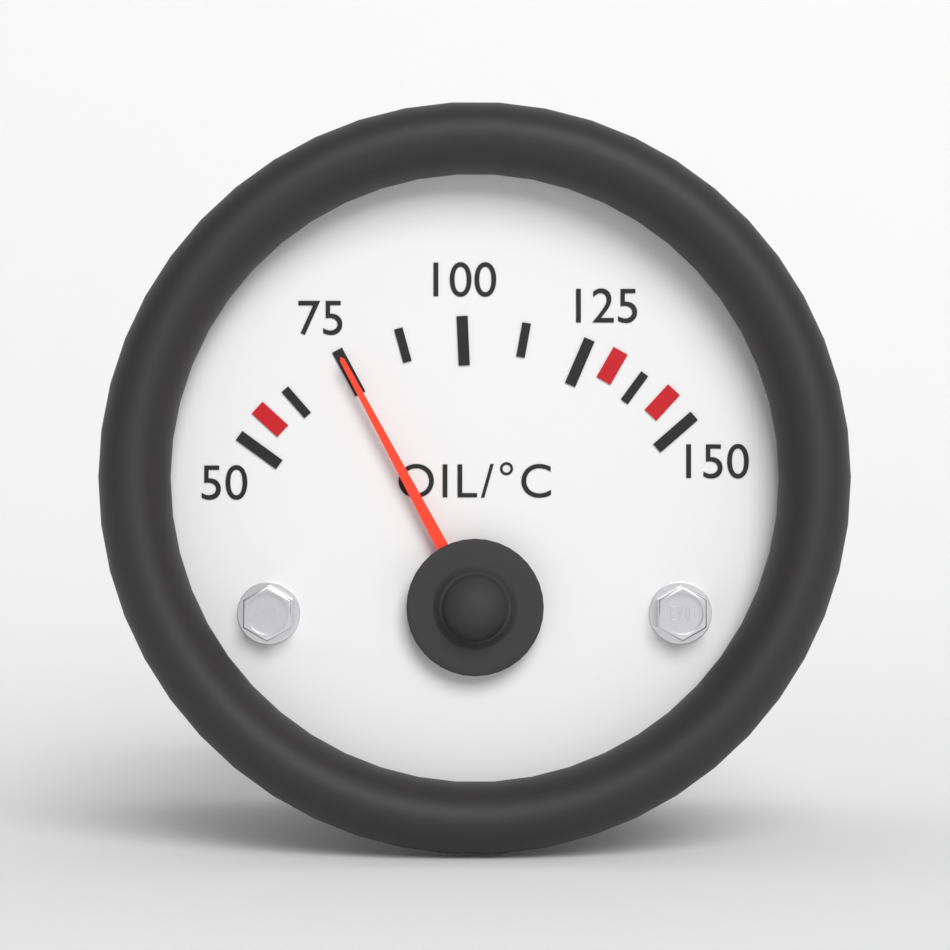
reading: 75.0 °C
